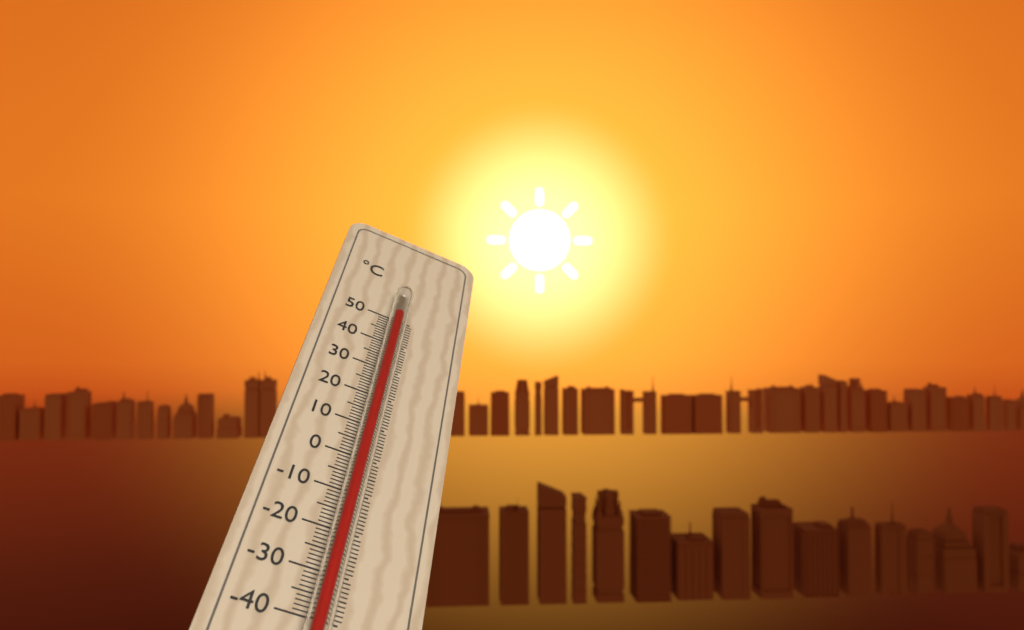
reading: 49 °C
